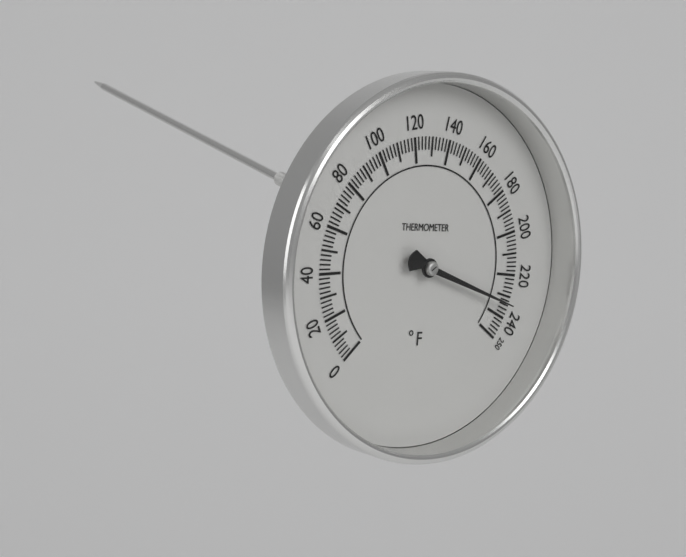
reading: 234 °F
